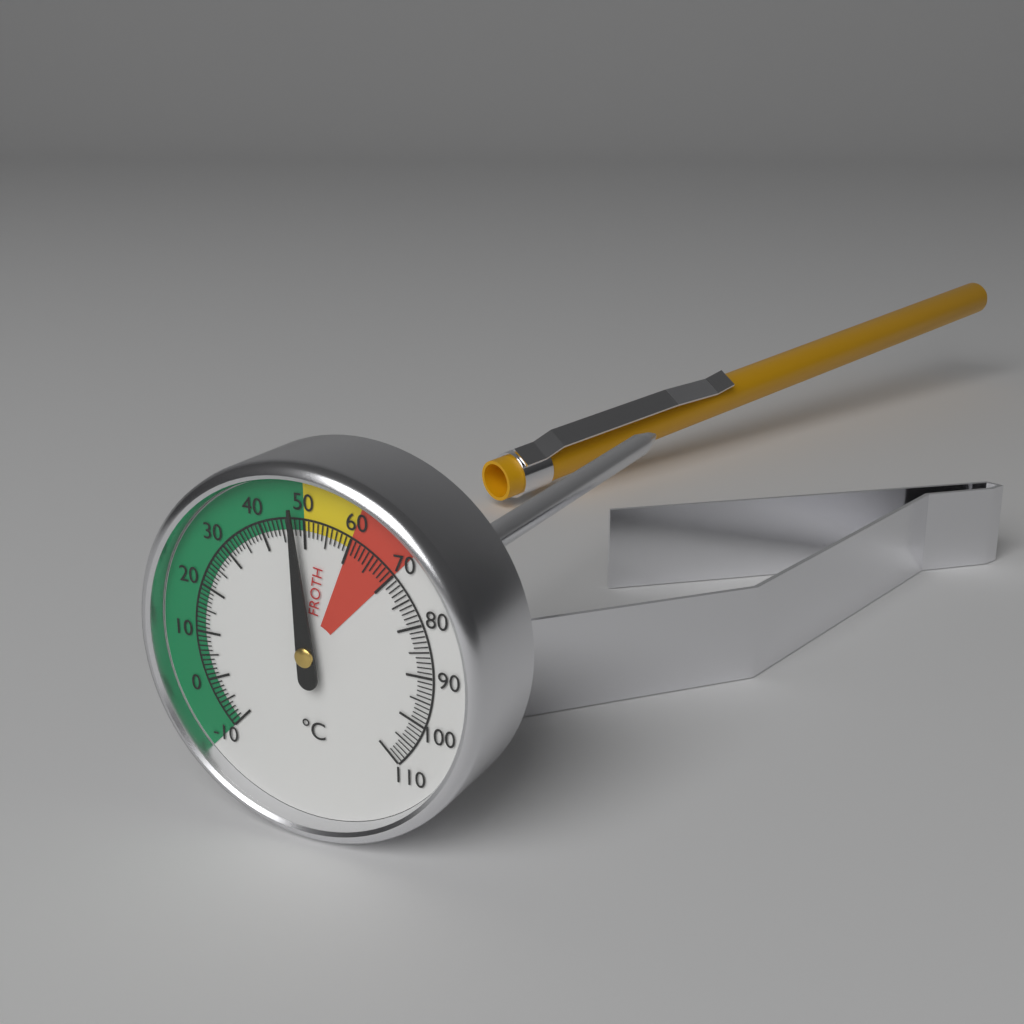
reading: 48 °C
